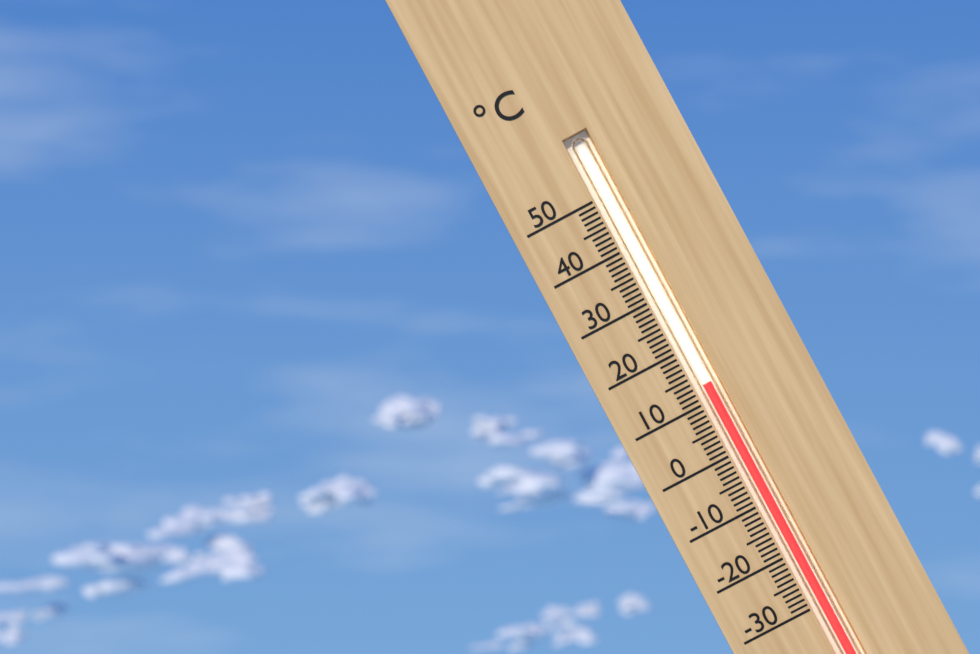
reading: 13 °C
